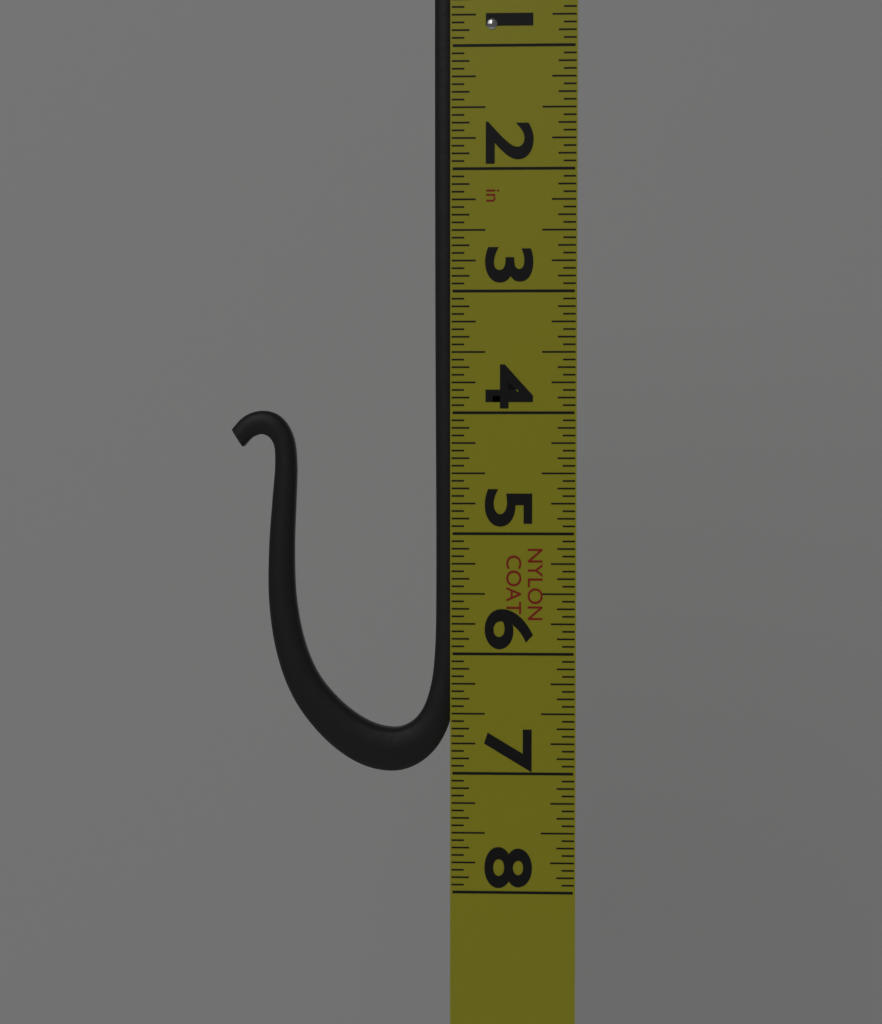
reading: 7.0000 in
